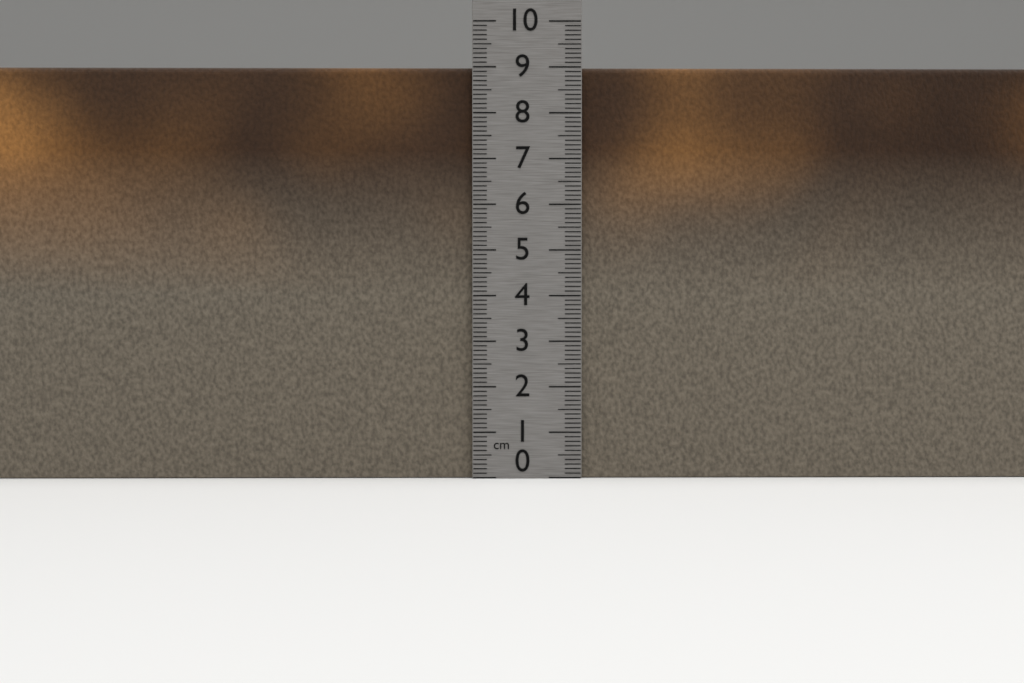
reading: 9.0 cm
